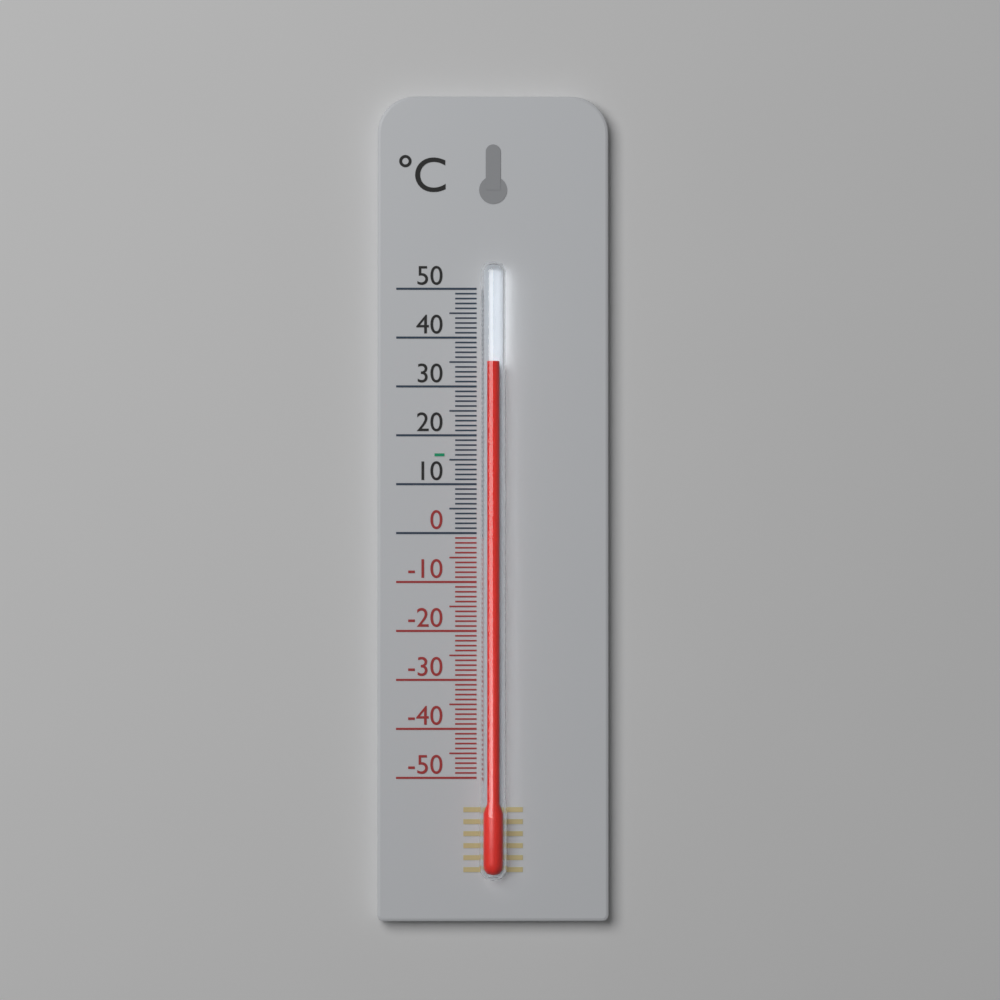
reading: 35 °C
